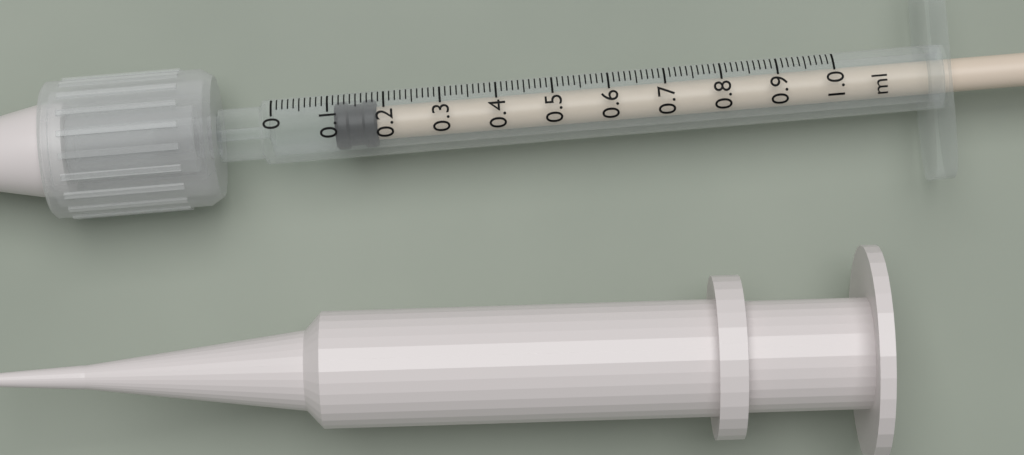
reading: 0.11 ml
